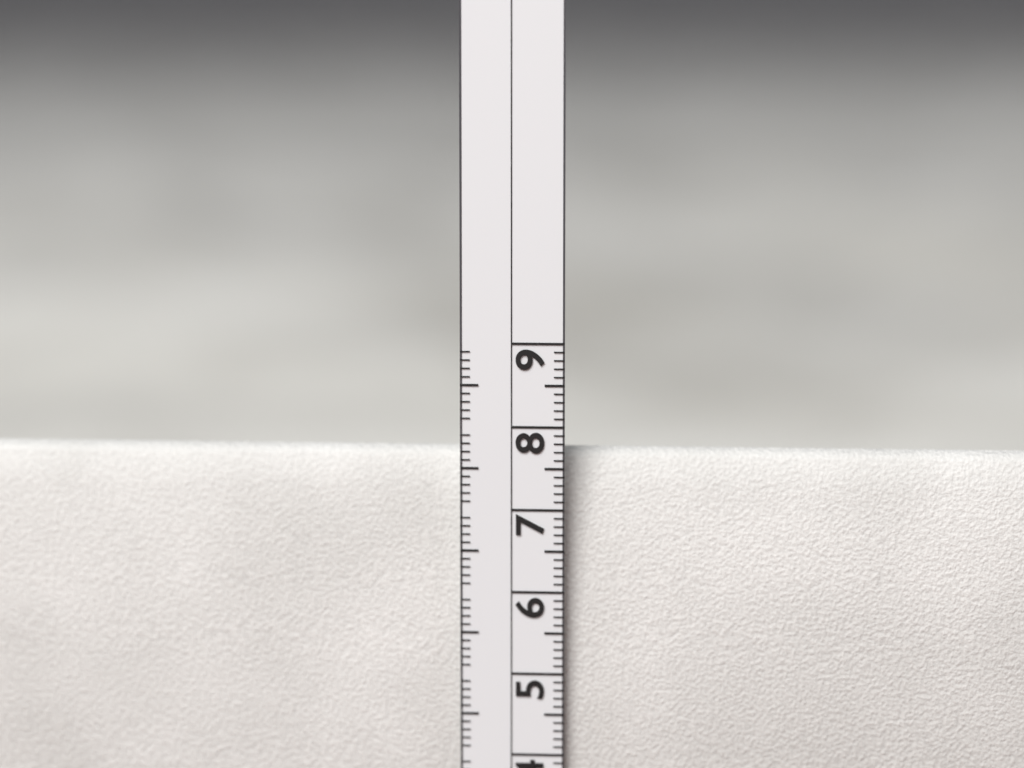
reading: 7.7 cm
